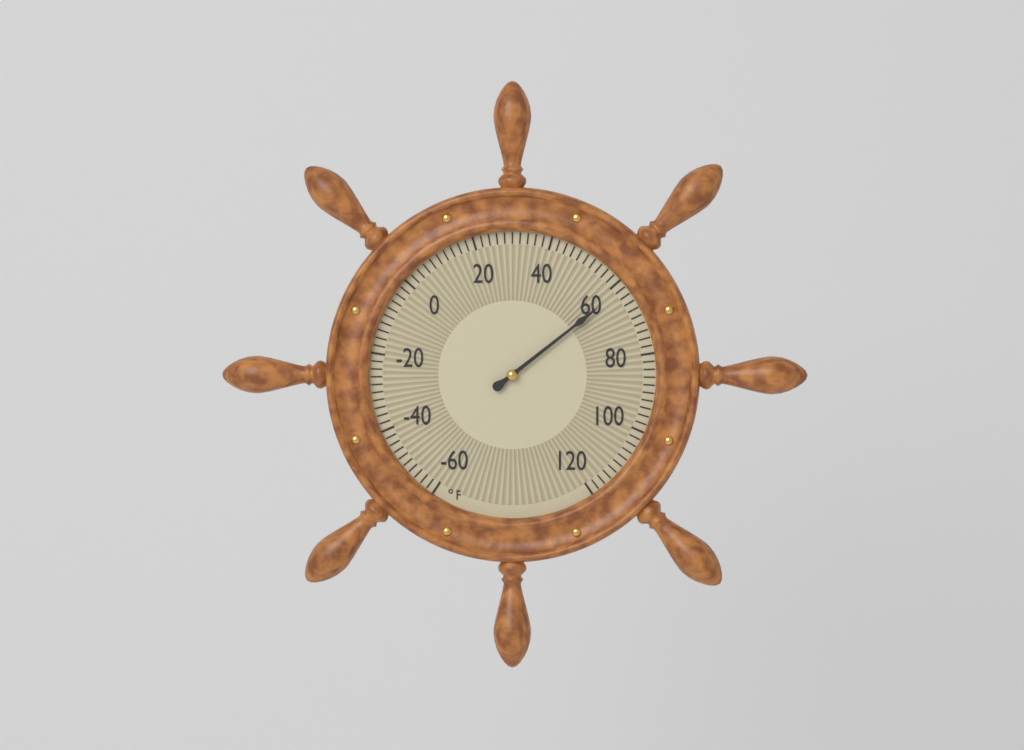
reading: 62 °F
